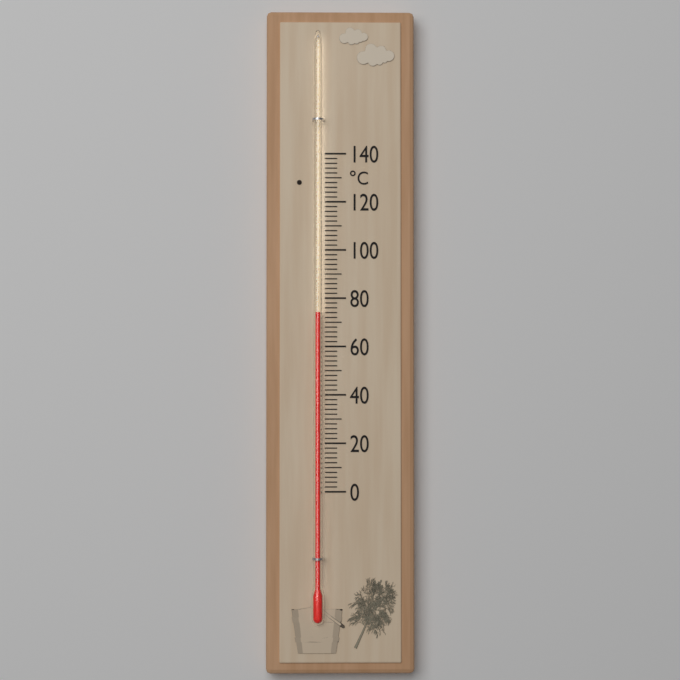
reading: 74 °C
